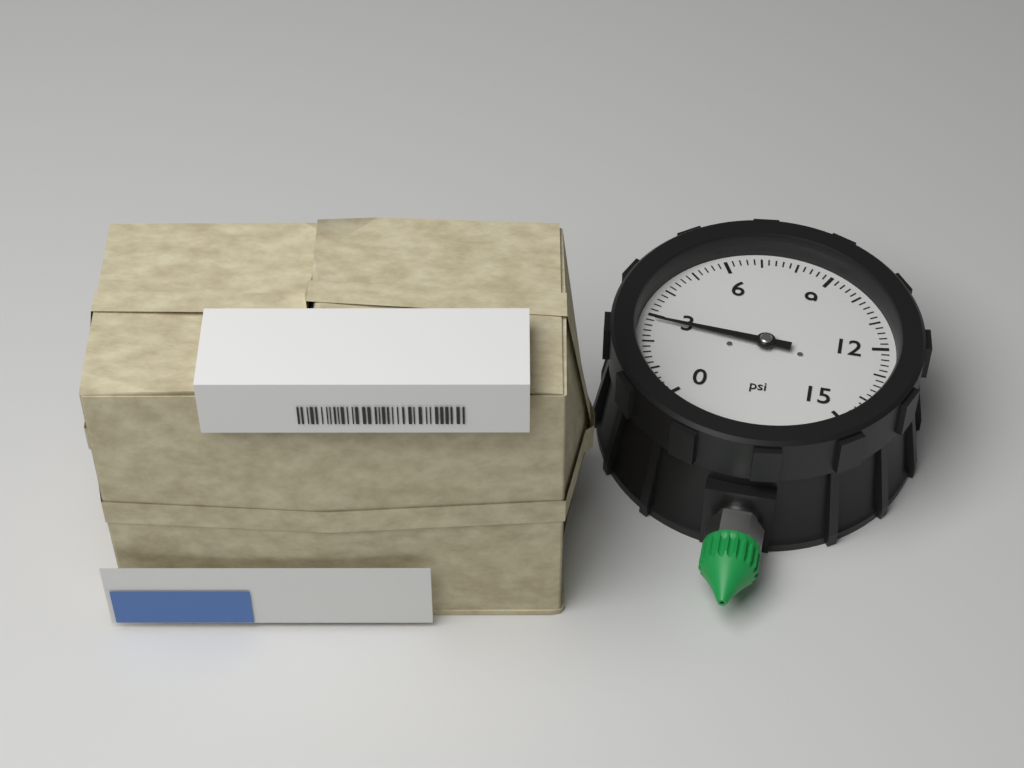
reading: 2.8 psi
